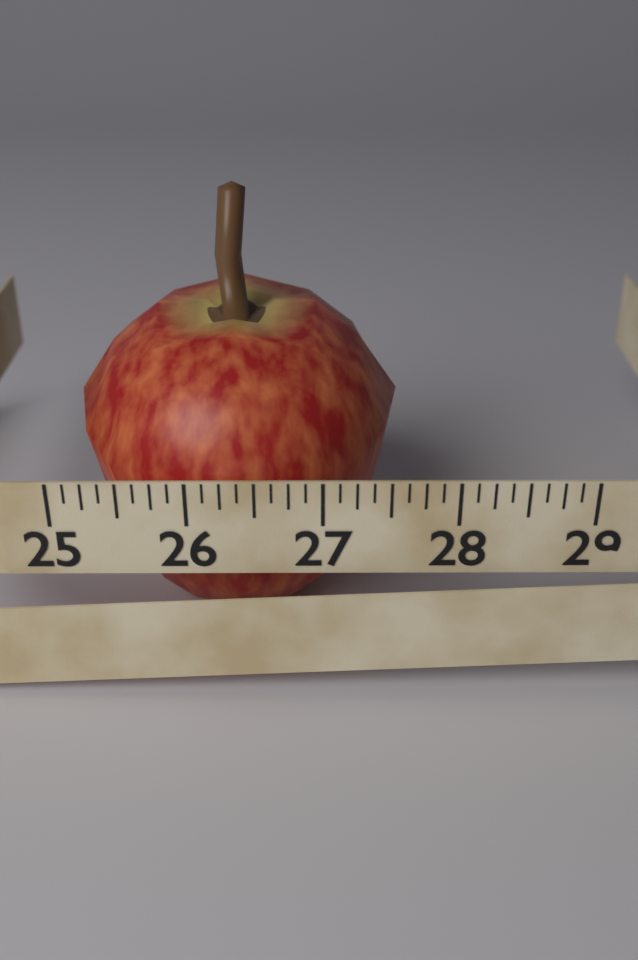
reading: 27.625 (no unit)
